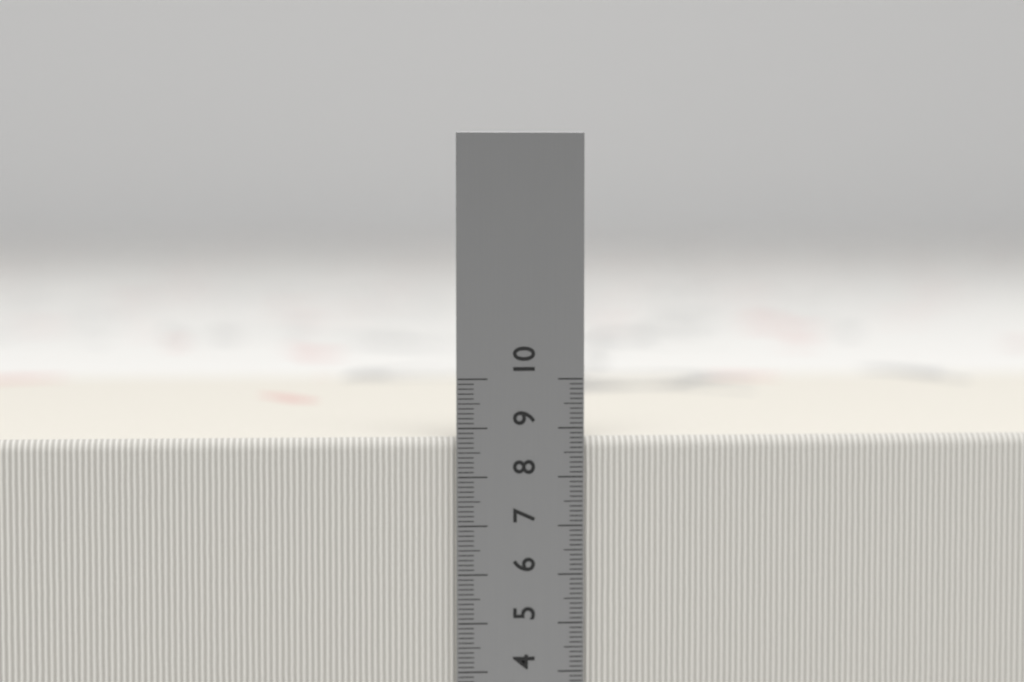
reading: 8.8 cm
